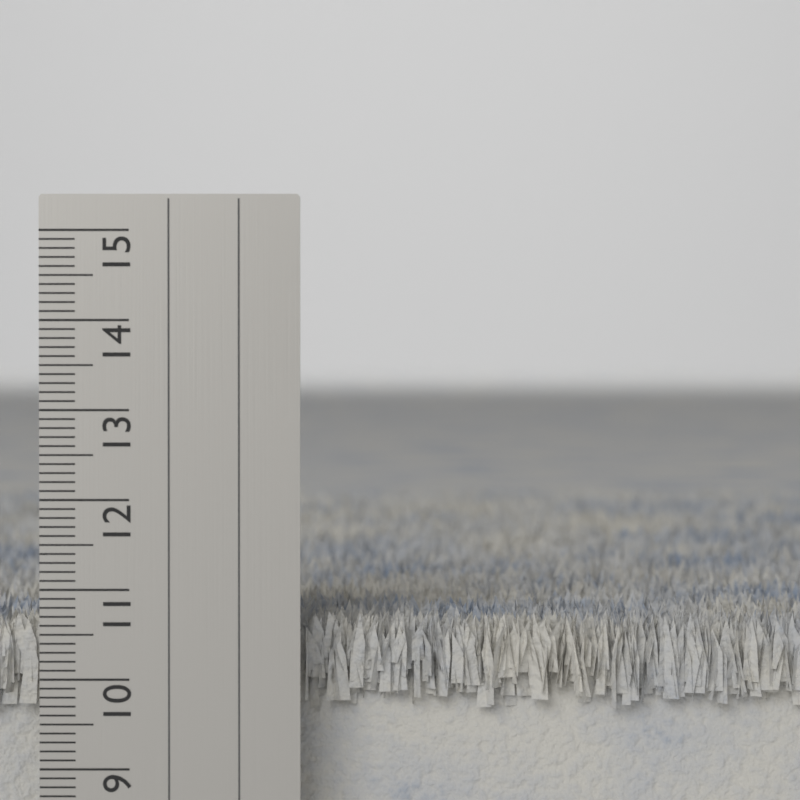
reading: 10.7 cm
